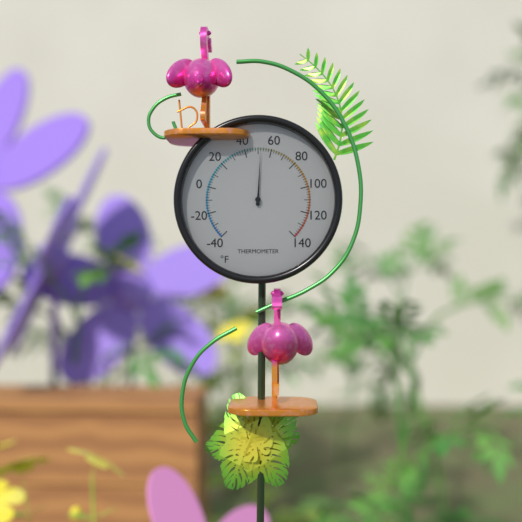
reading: 52 °F
